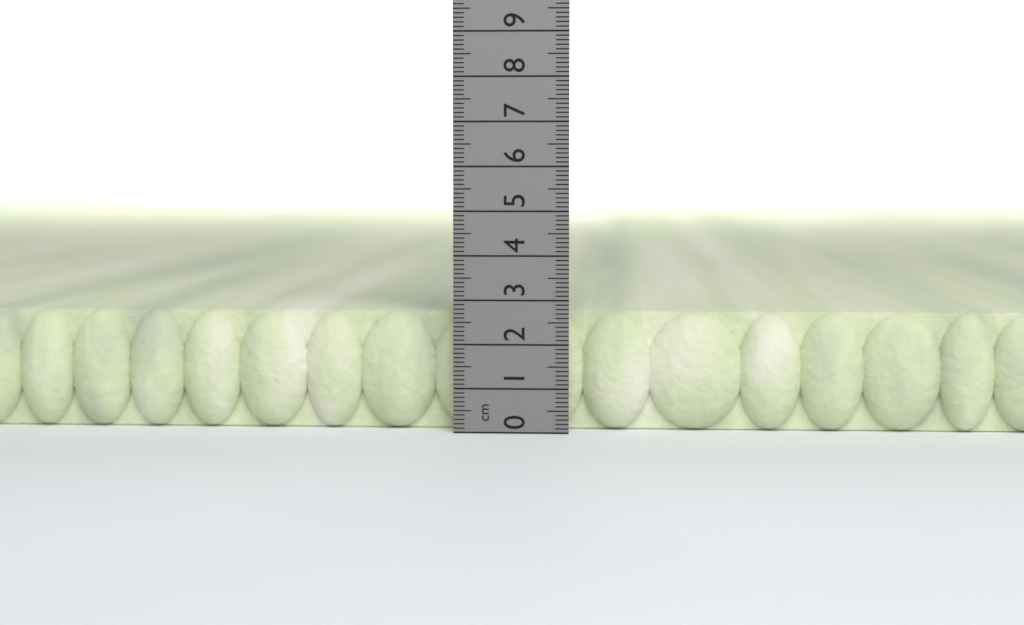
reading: 2.7 cm
